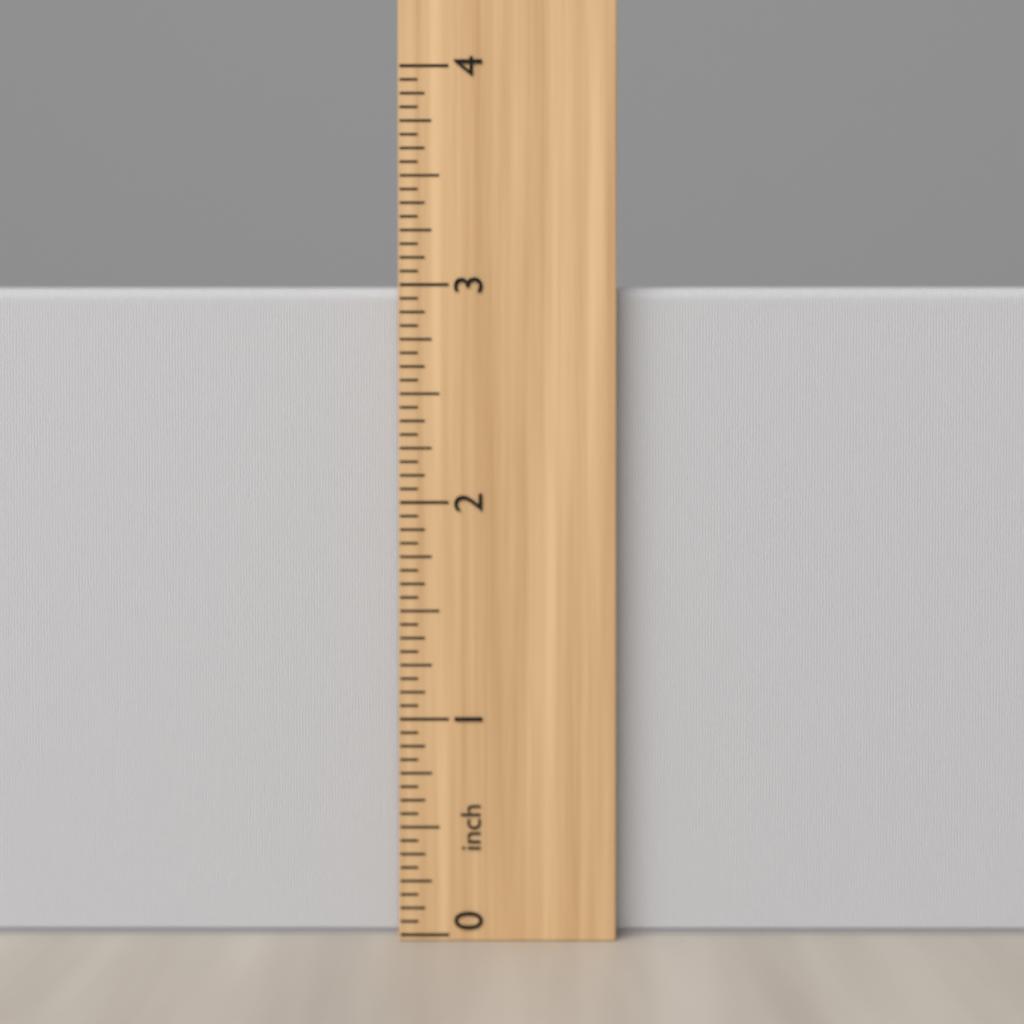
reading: 3.0000 inch
